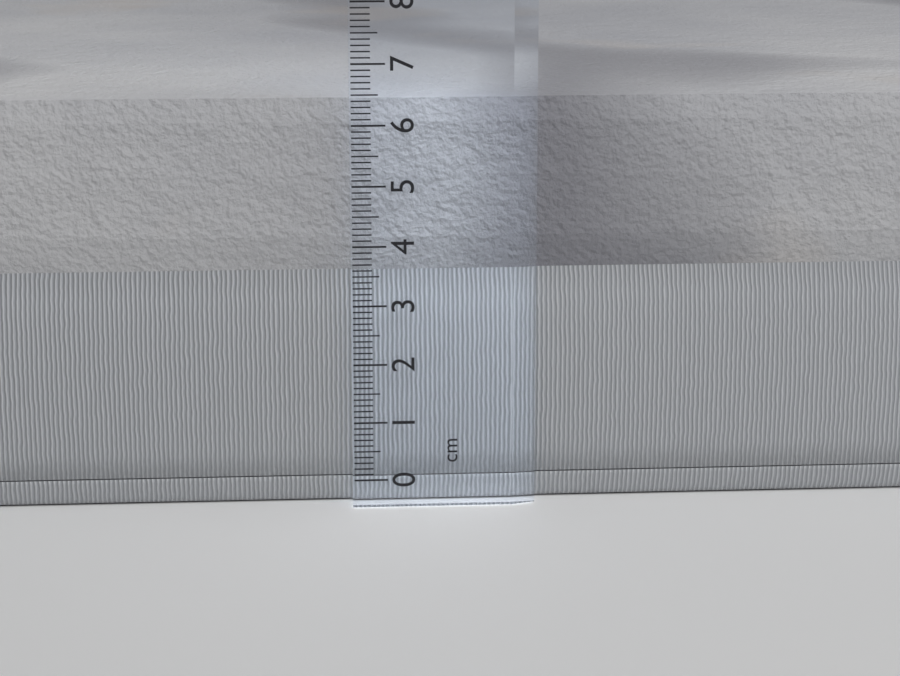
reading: 6.4 cm
